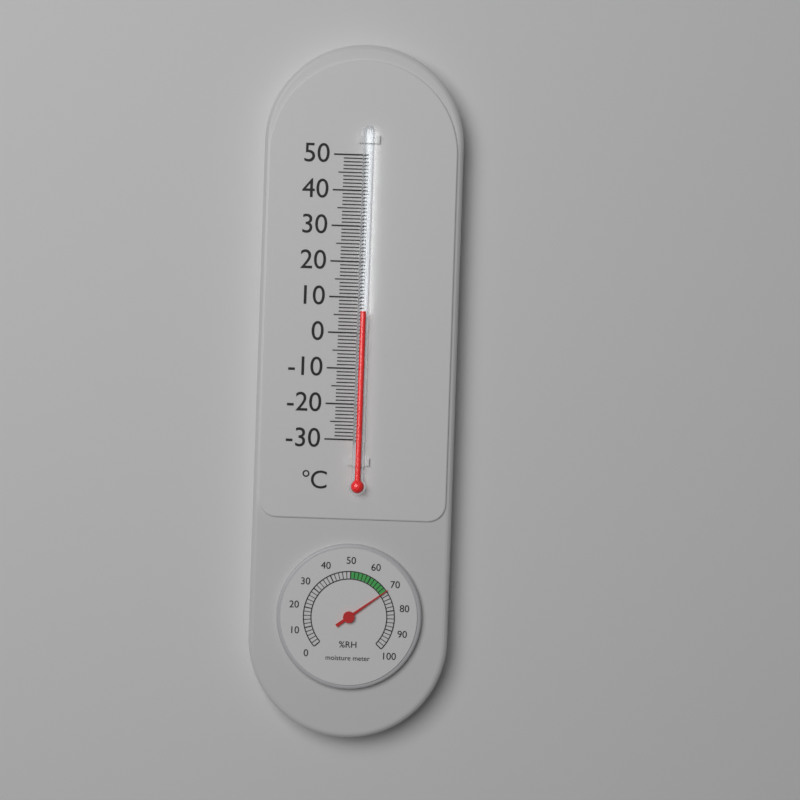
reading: 6 °C
